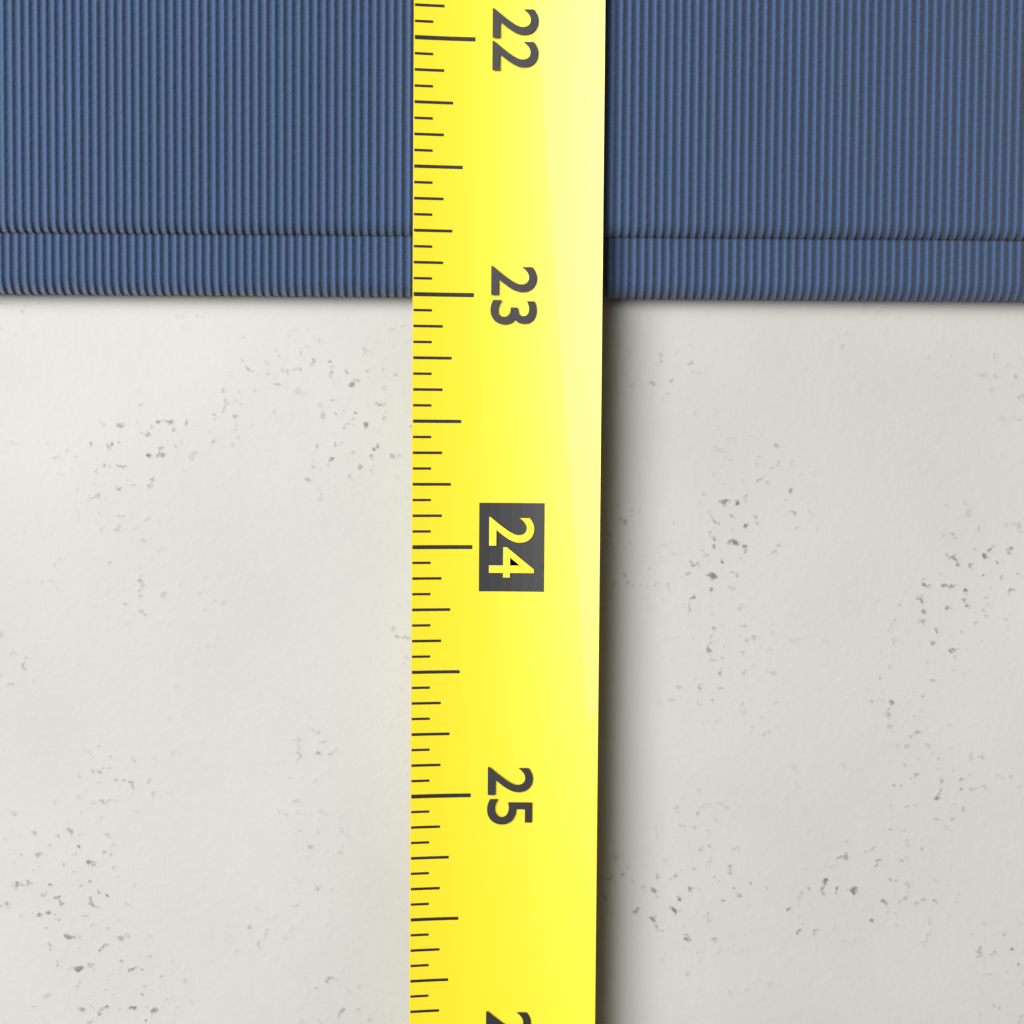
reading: 23.0000 (no unit)
